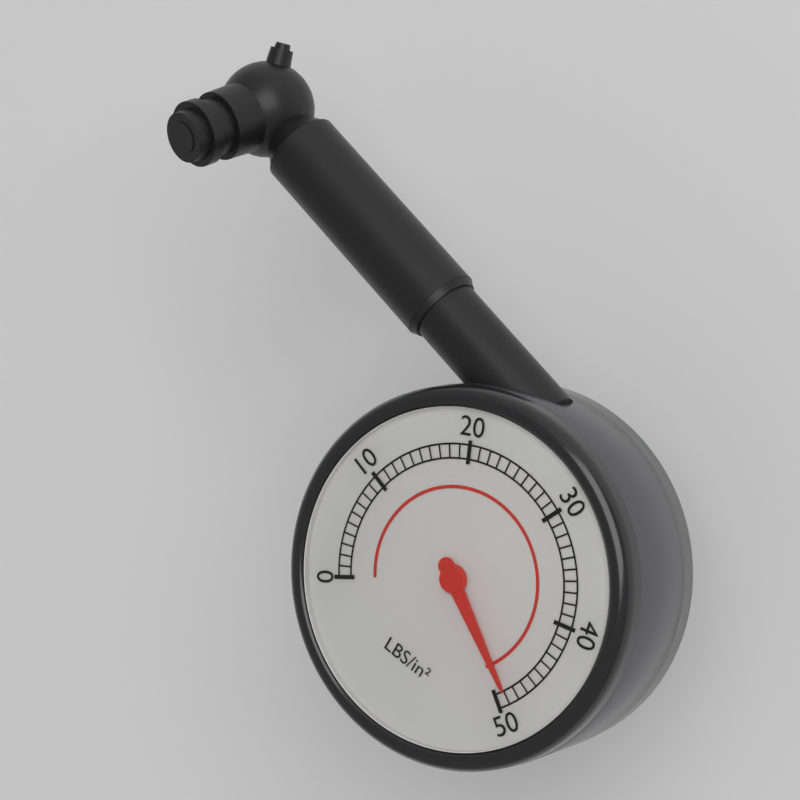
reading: 49 psi
